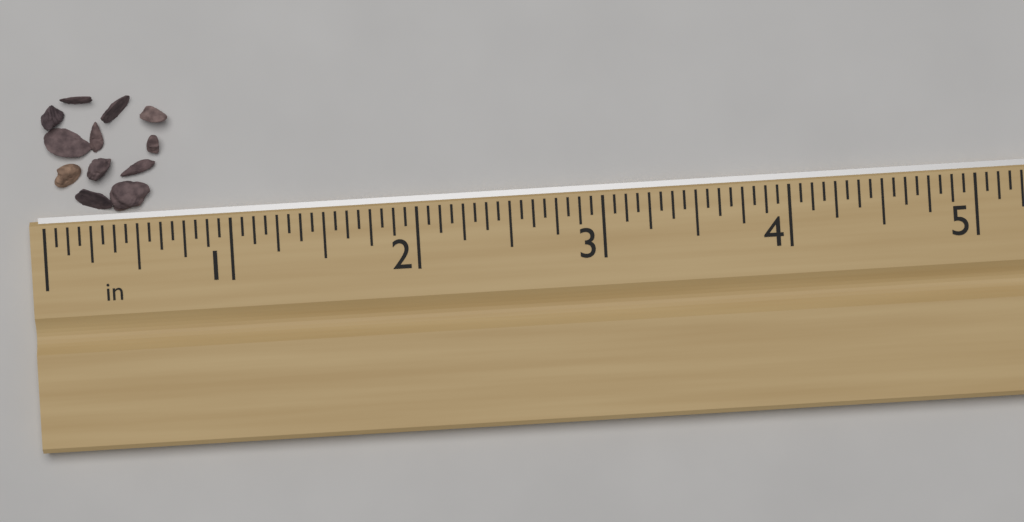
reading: 0.6875 in
